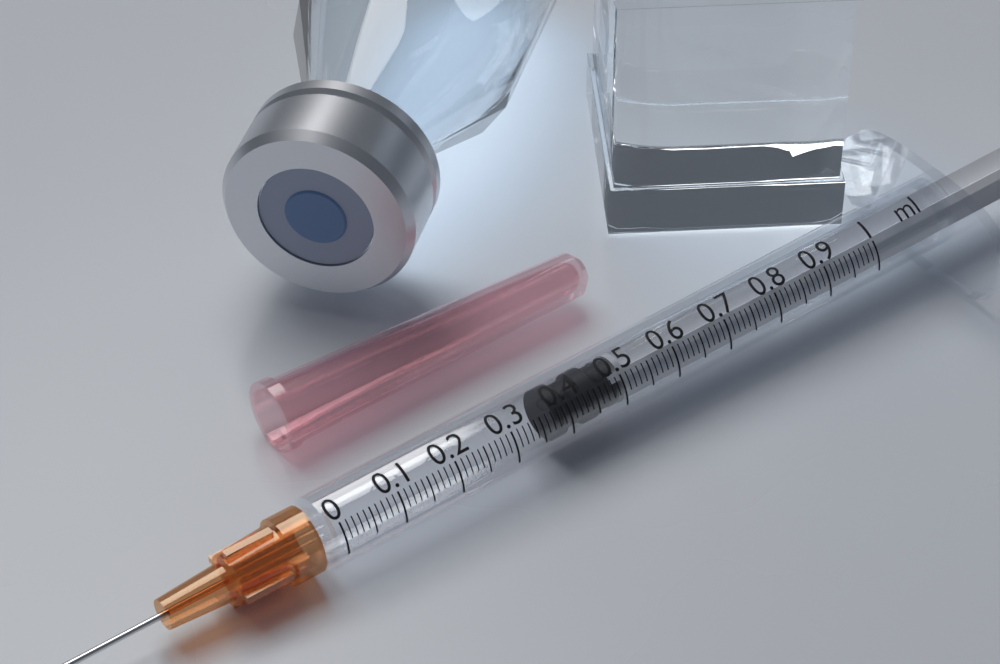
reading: 0.38 ml
